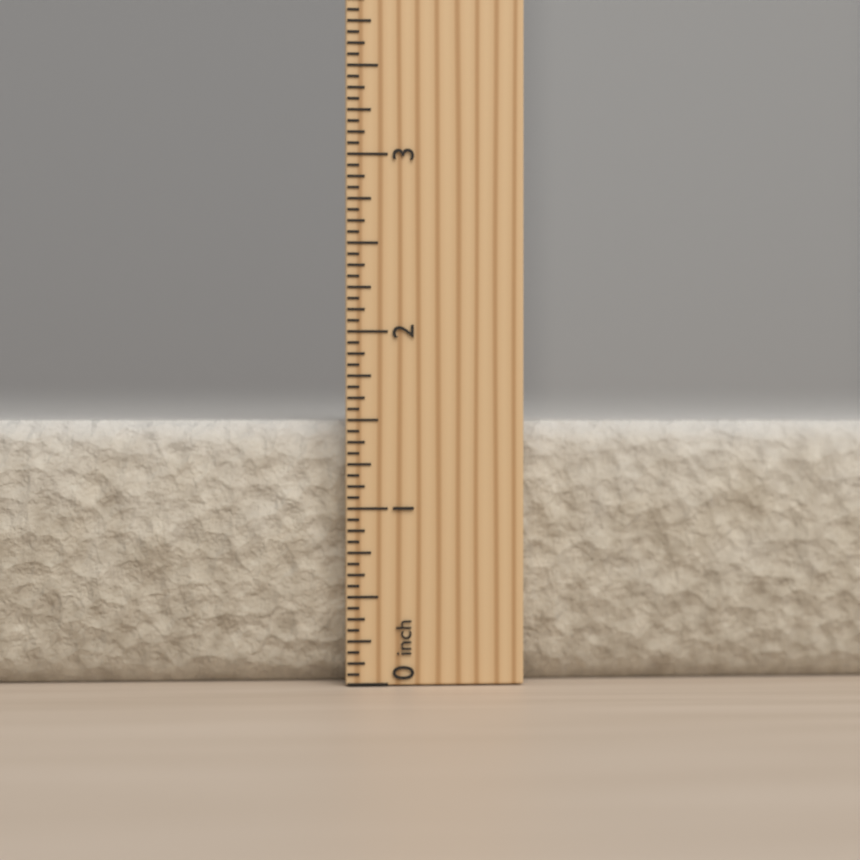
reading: 1.5000 inch
